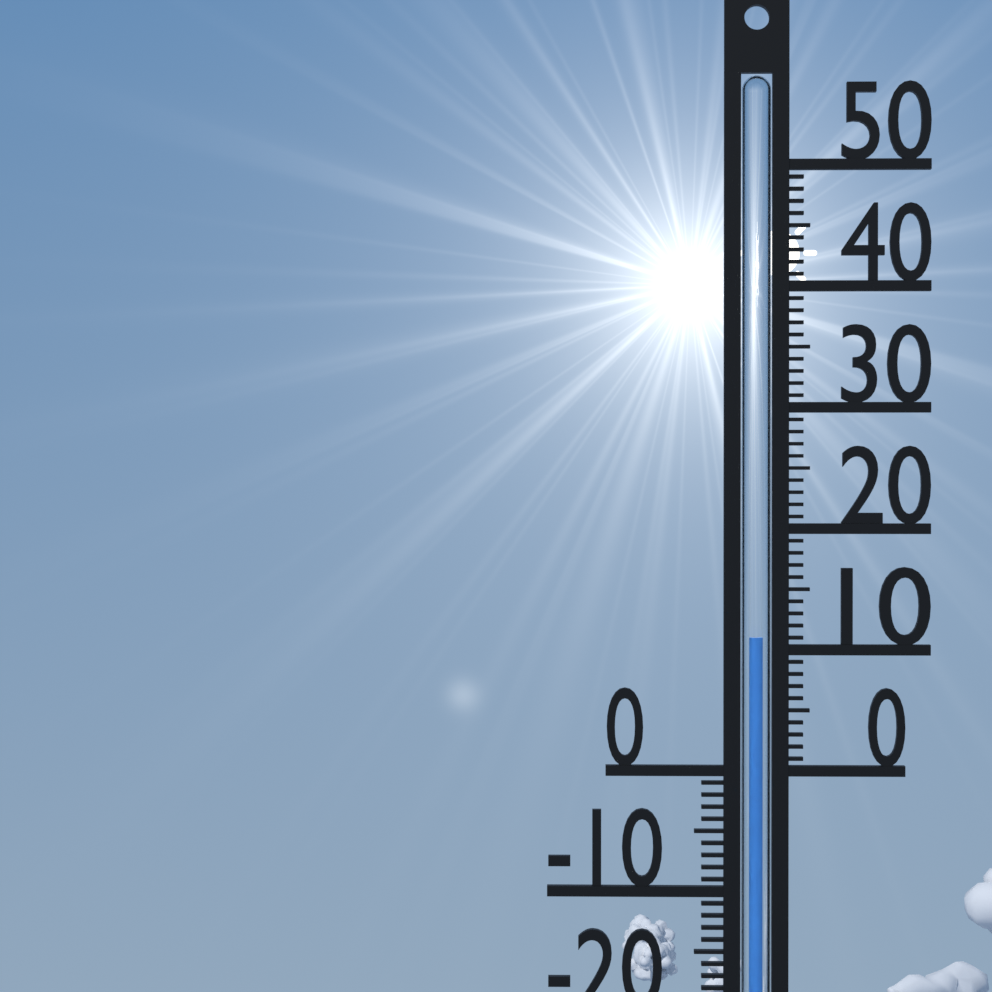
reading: 11 °C
